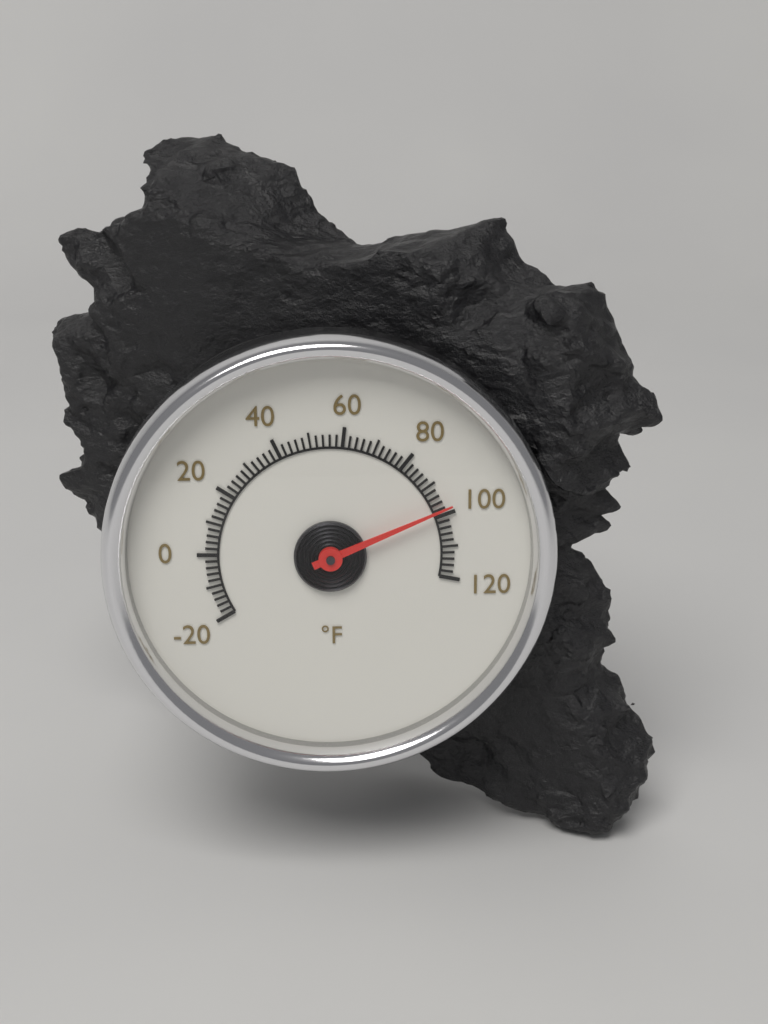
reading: 98 °F
